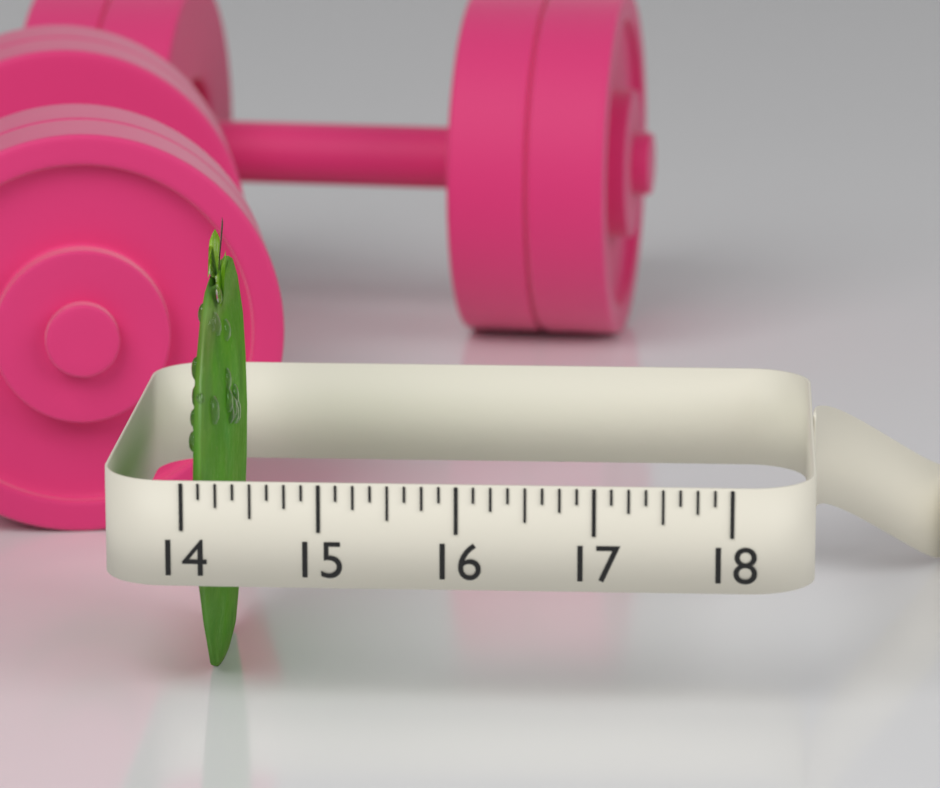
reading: 14.250 (no unit)
